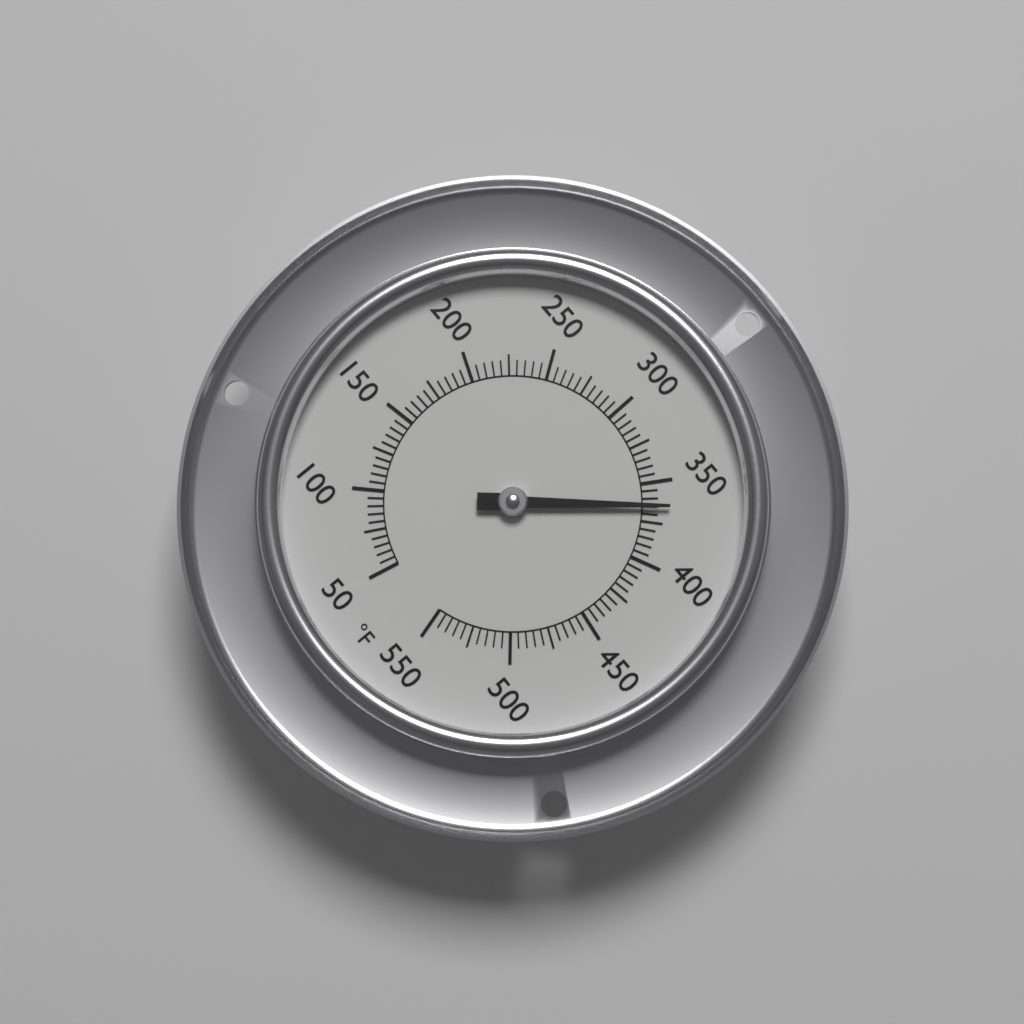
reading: 365 °F
